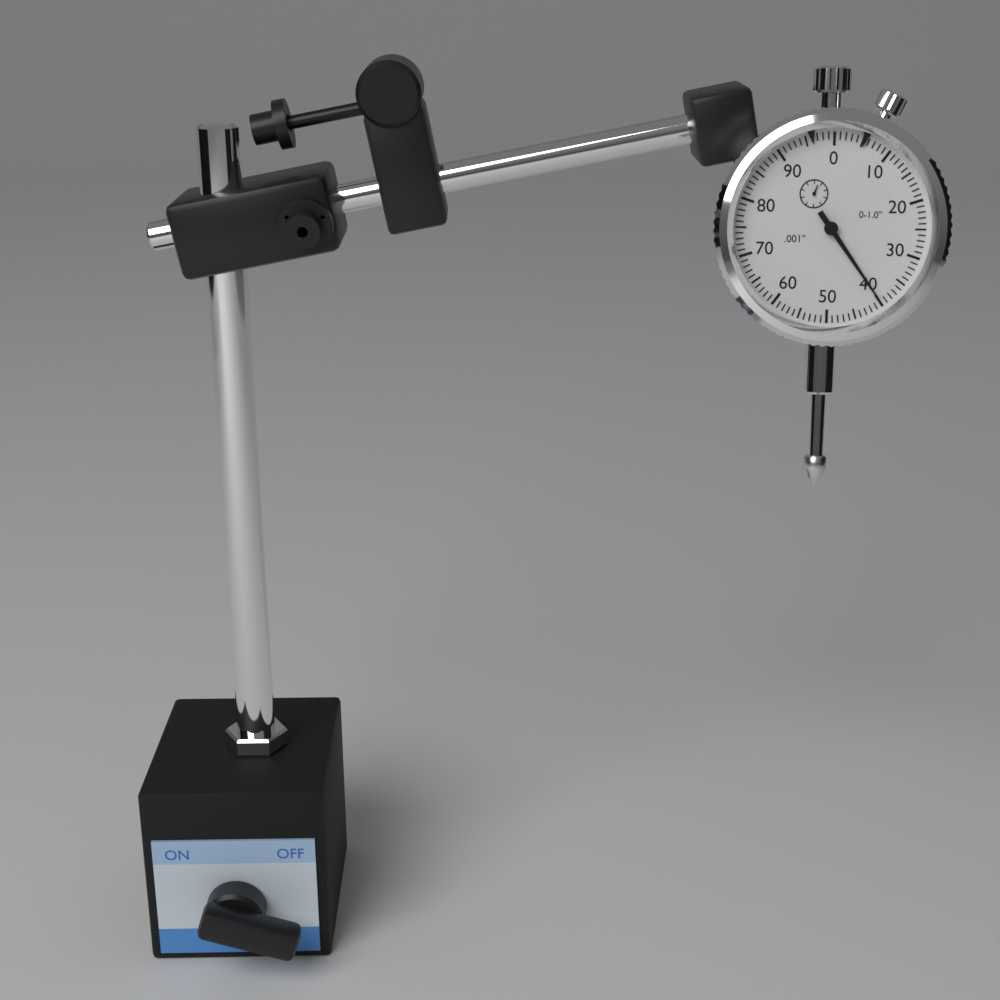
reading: 0.040 in
